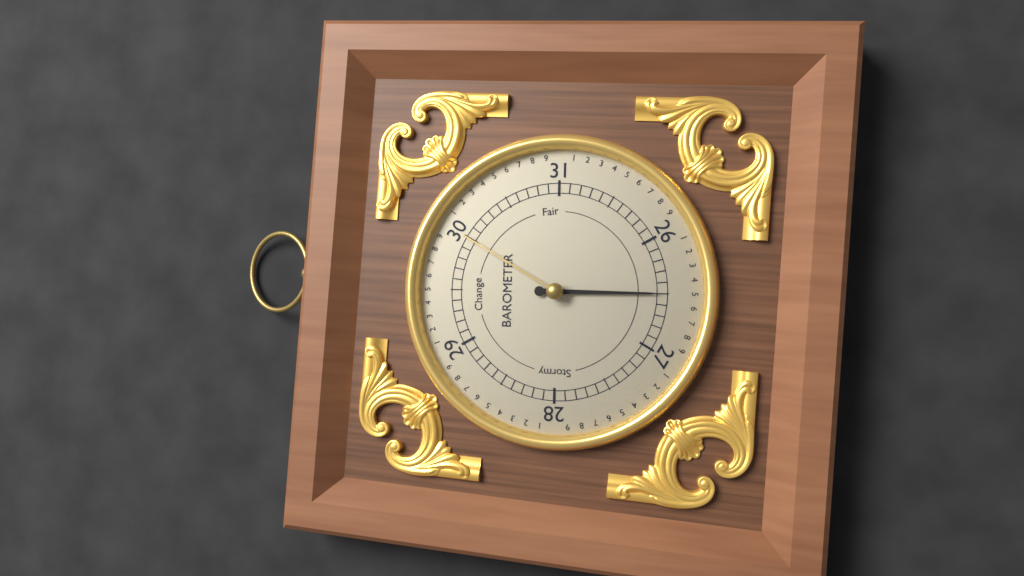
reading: 26.5 (no unit)
